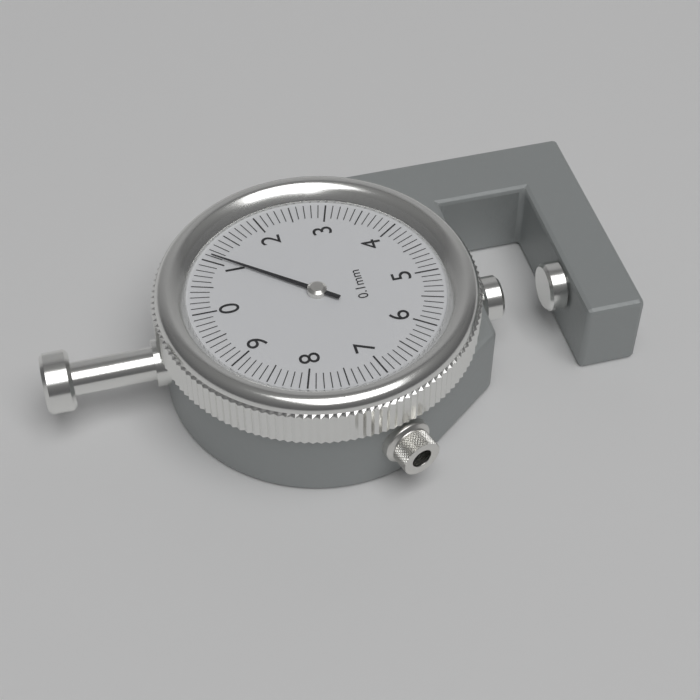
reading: 1.1 mm
